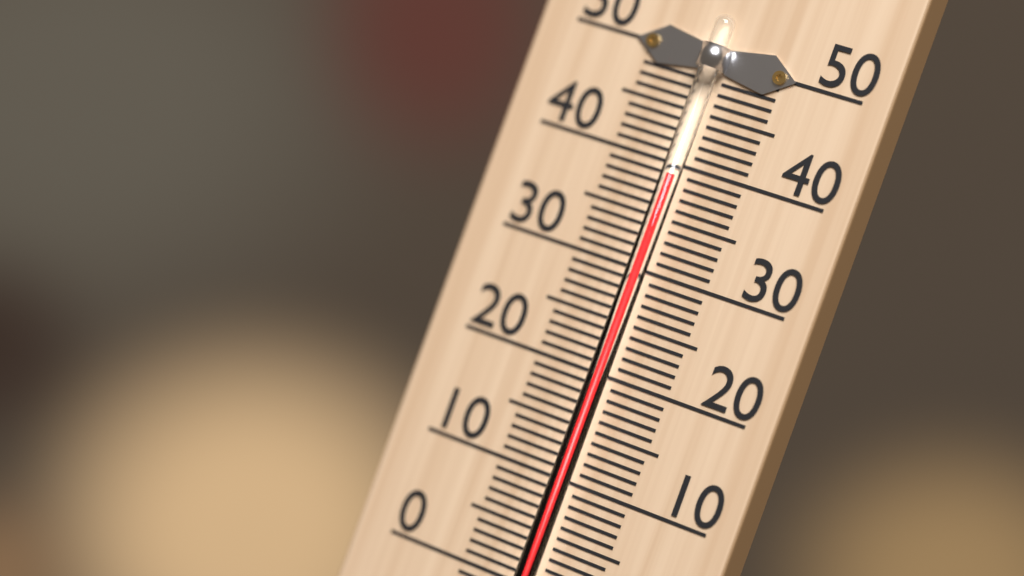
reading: 39 °C
